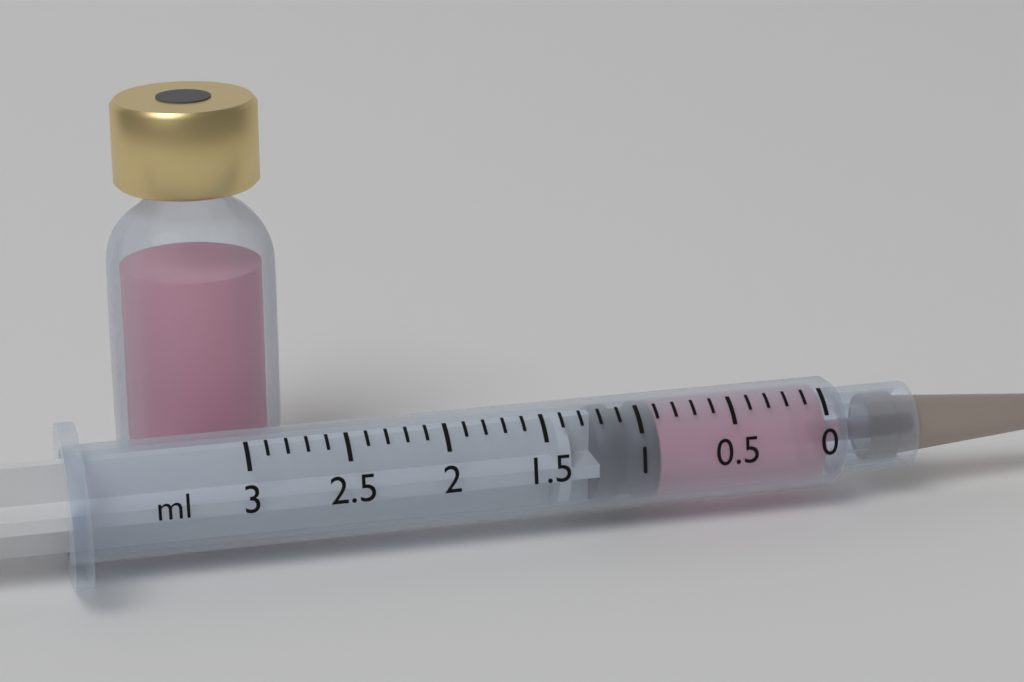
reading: 0.9 ml
